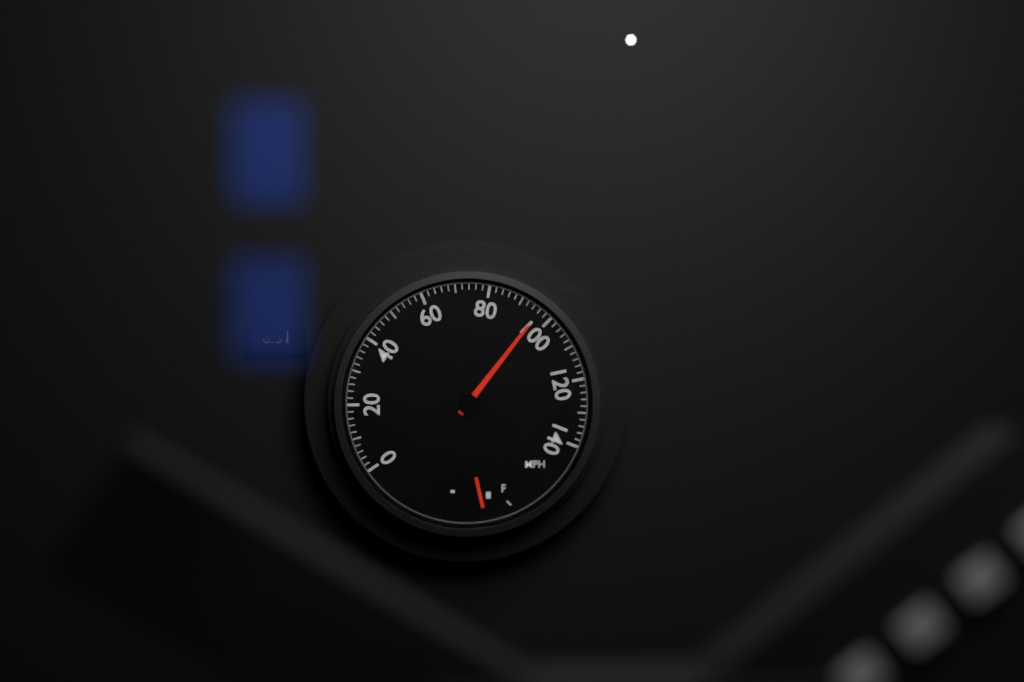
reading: 96 mph
